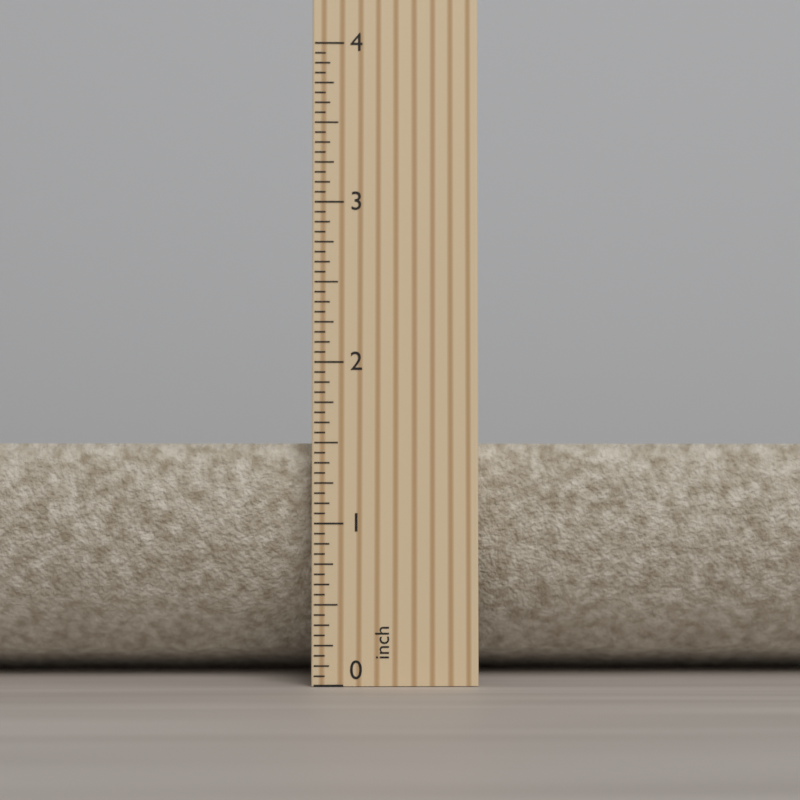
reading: 1.5000 inch
